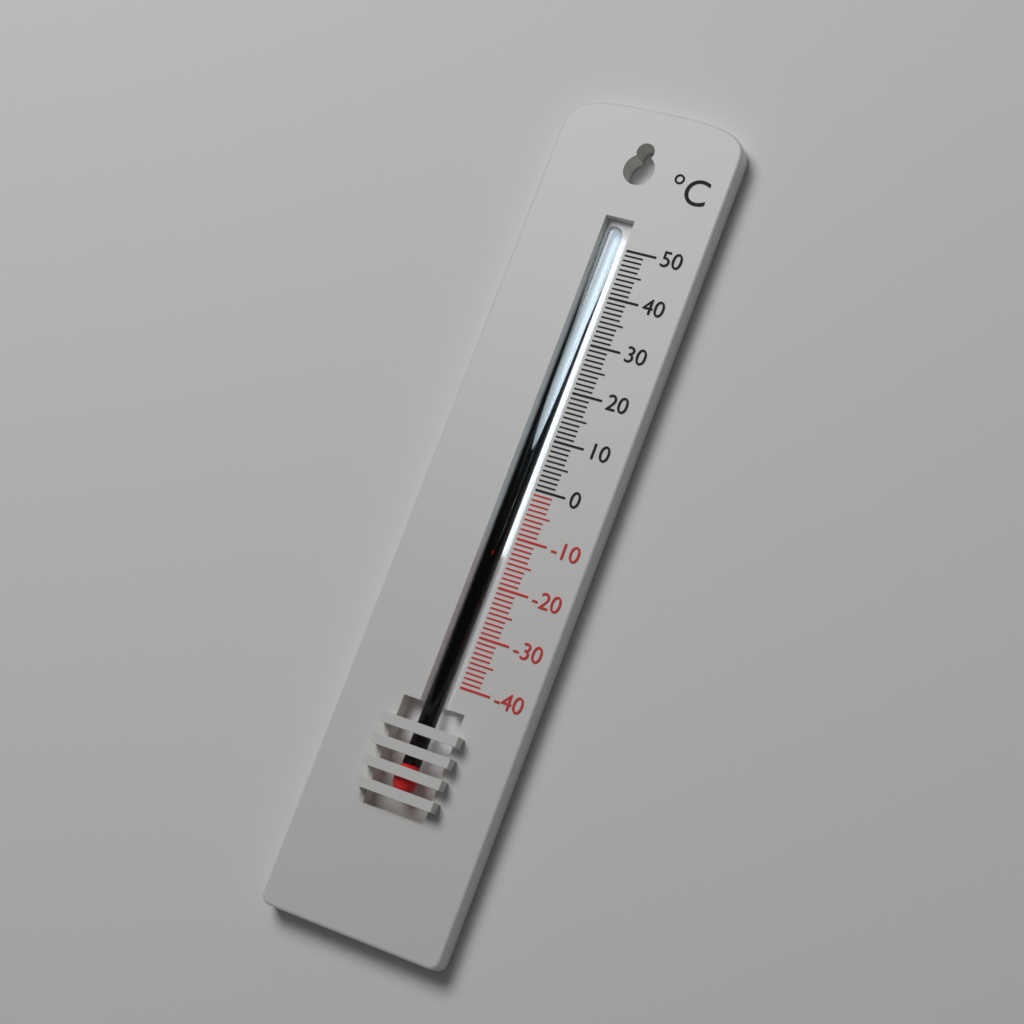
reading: -13 °C
